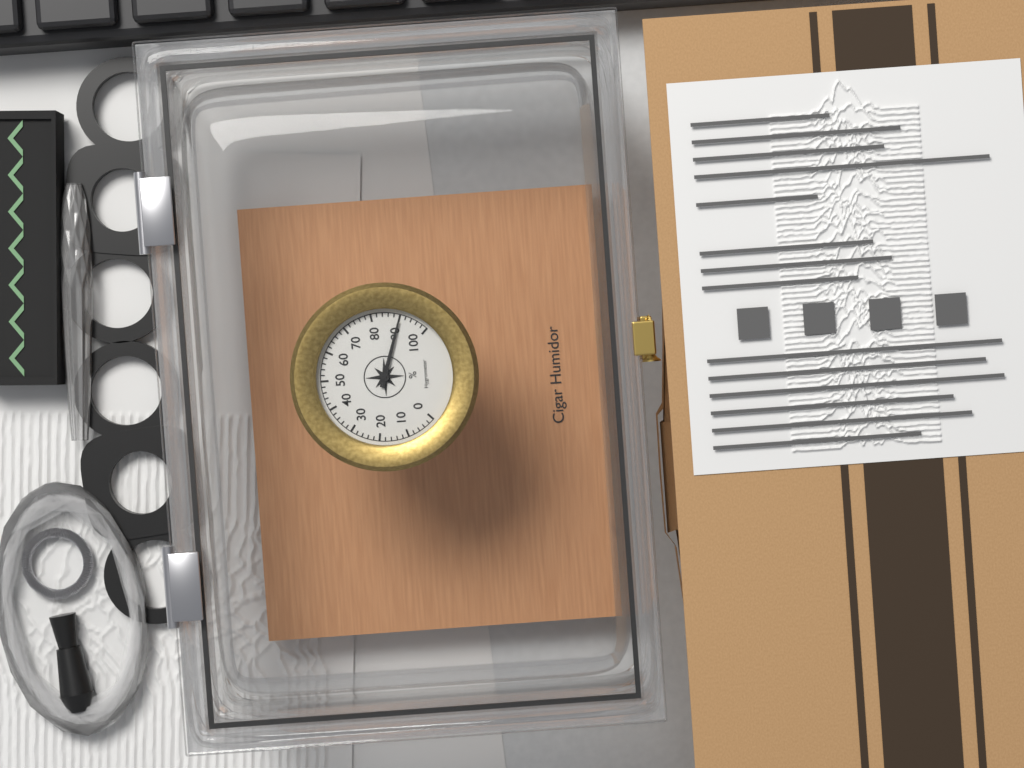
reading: 90 %
